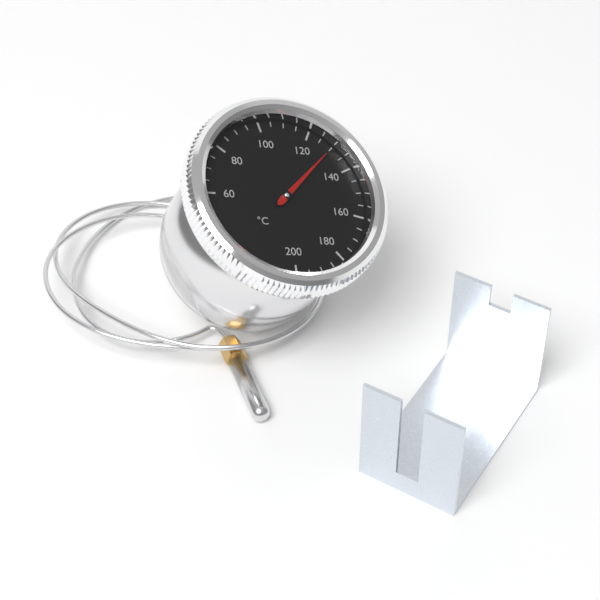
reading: 130 °C
